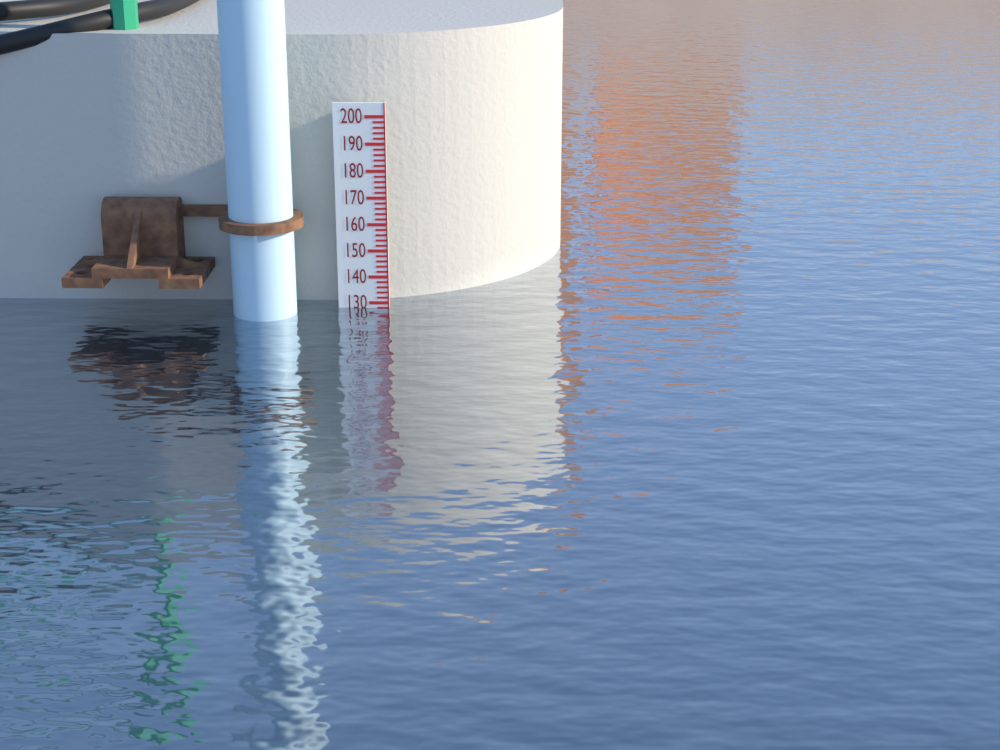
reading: 128 (no unit)
